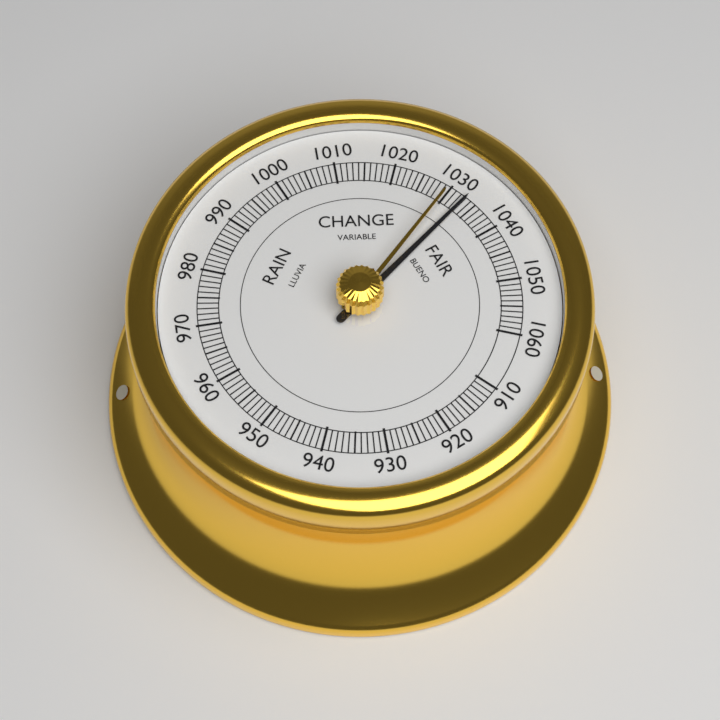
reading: 1033 (no unit)
